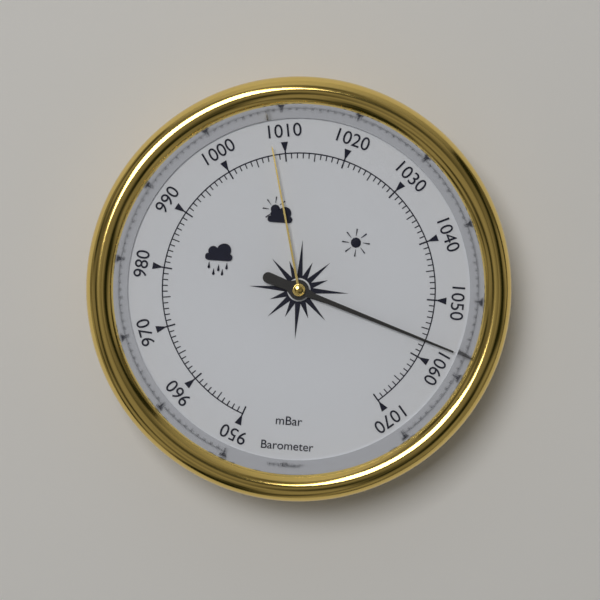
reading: 1057 mbar
